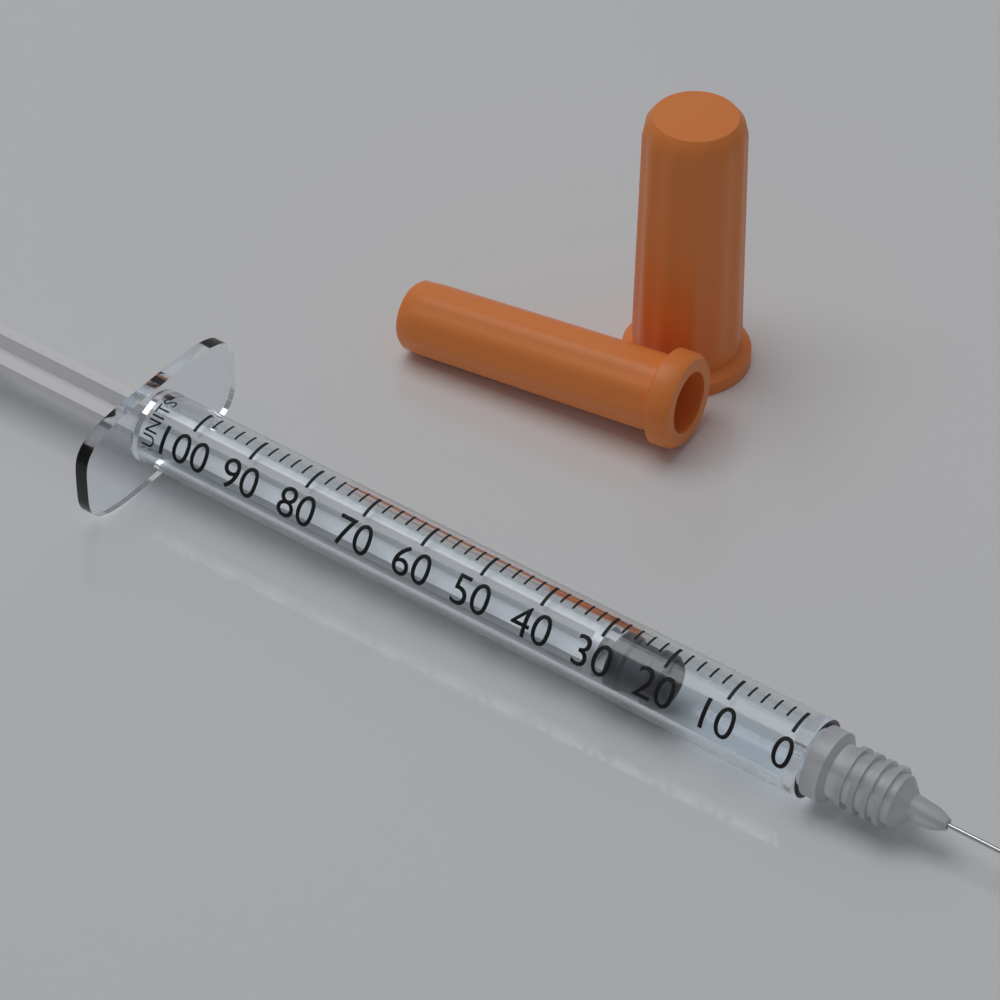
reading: 20 units
